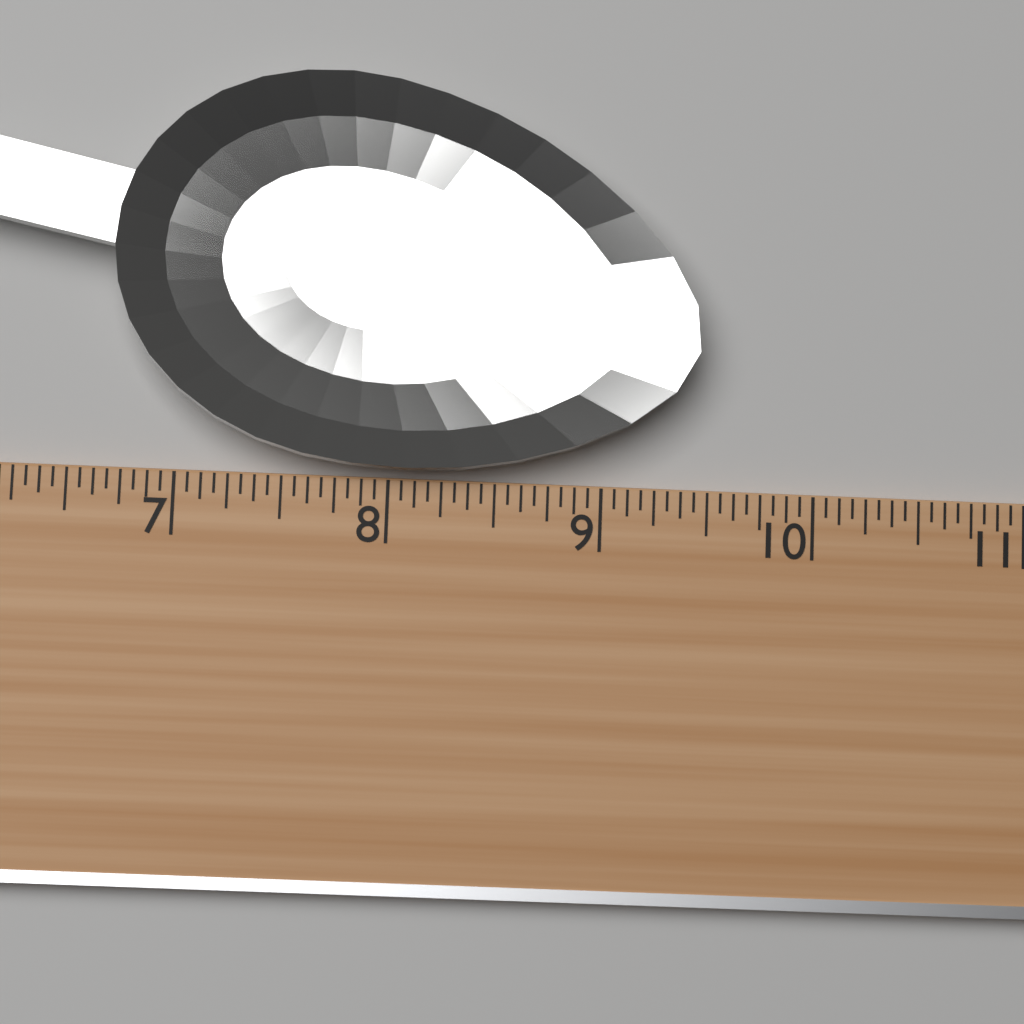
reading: 9.4375 (no unit)
